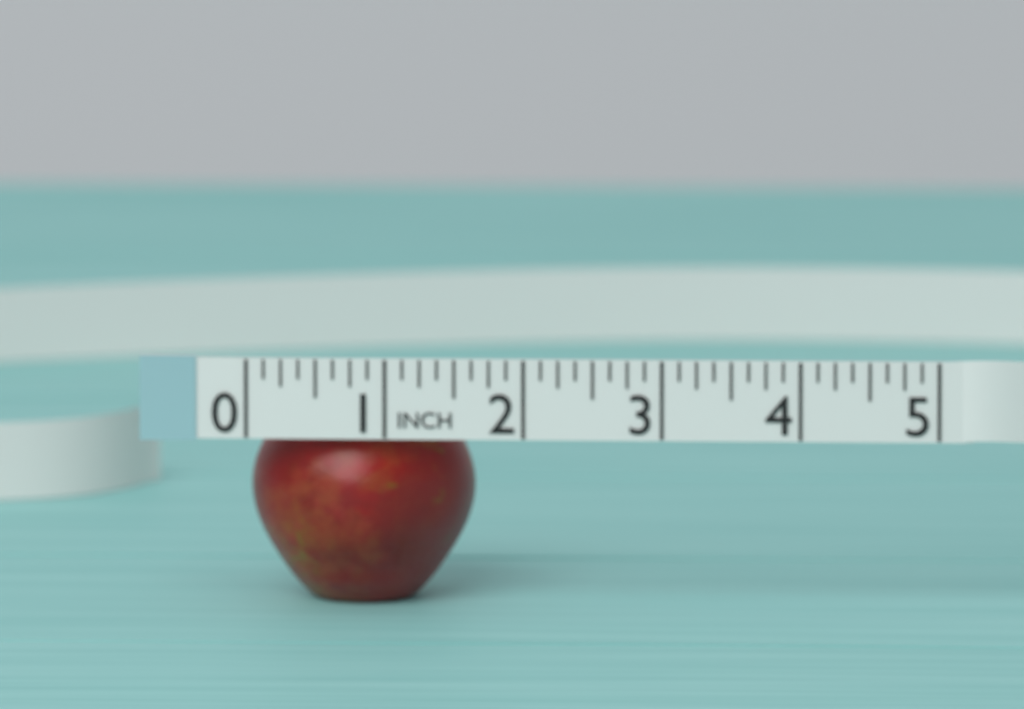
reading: 1.625 in
